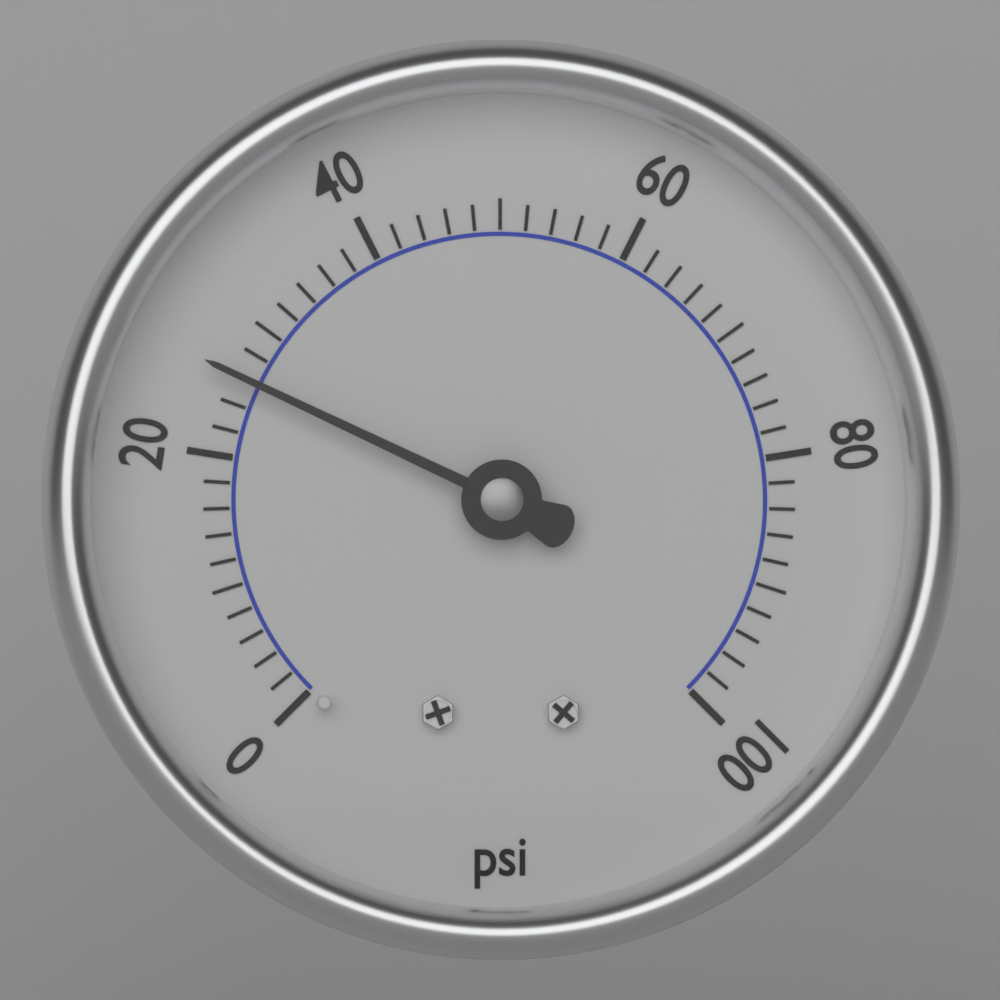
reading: 26 psi
